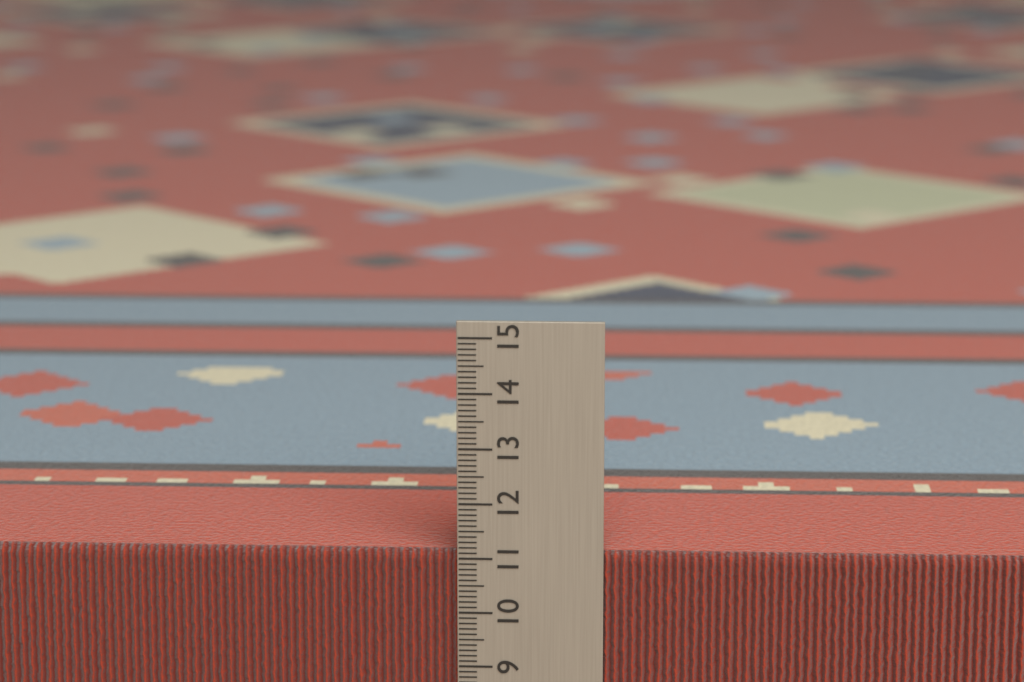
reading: 11.1 cm
